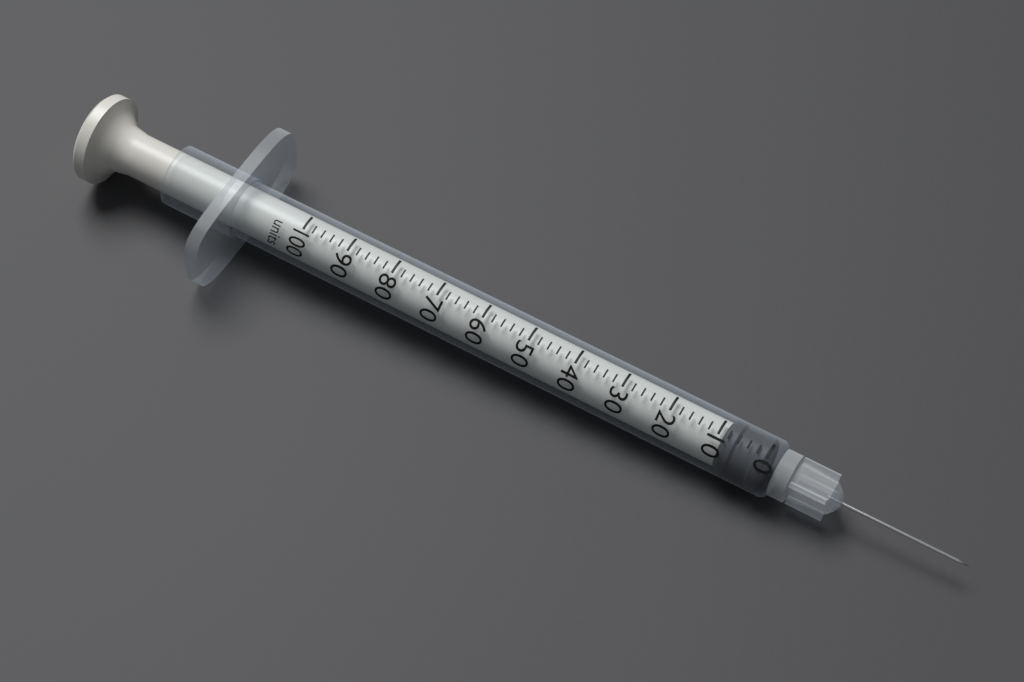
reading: 0 units
